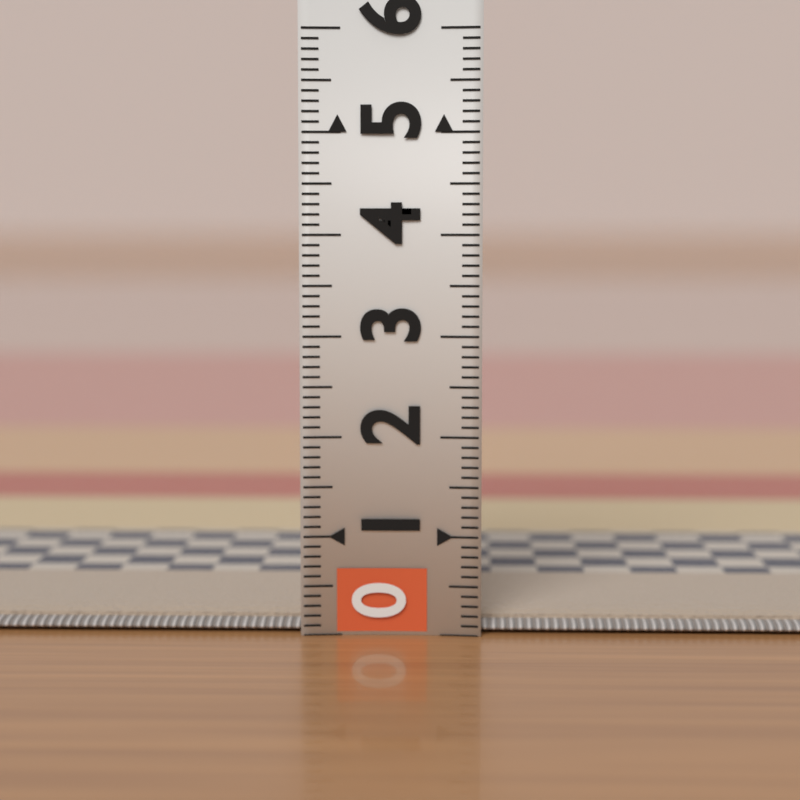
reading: 0.2 (no unit)
